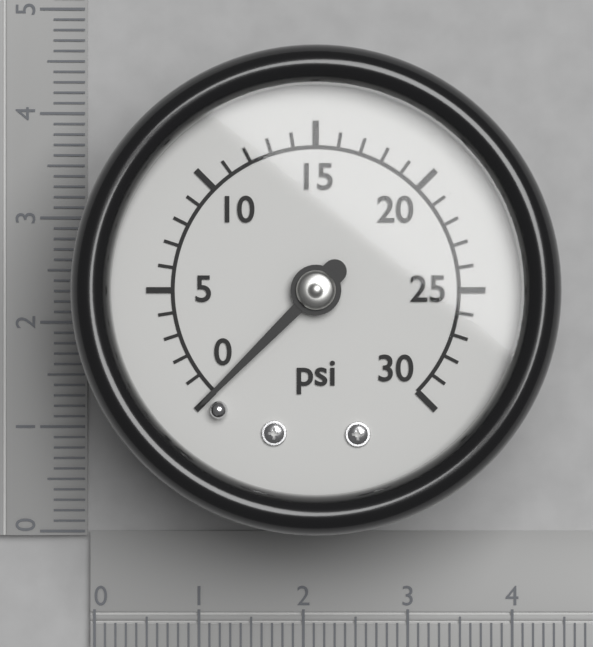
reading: 0 psi
